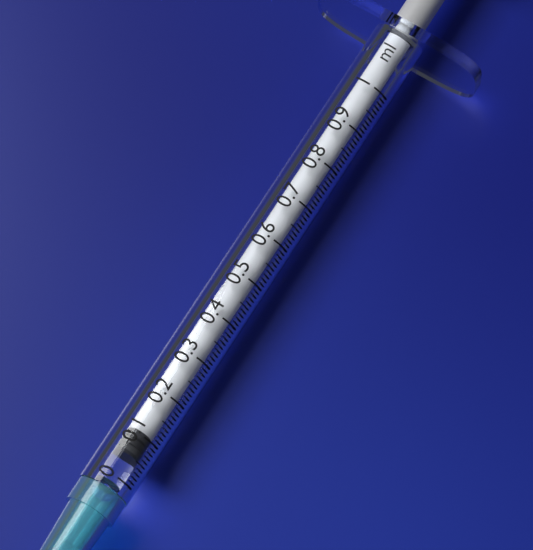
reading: 0.06 ml
